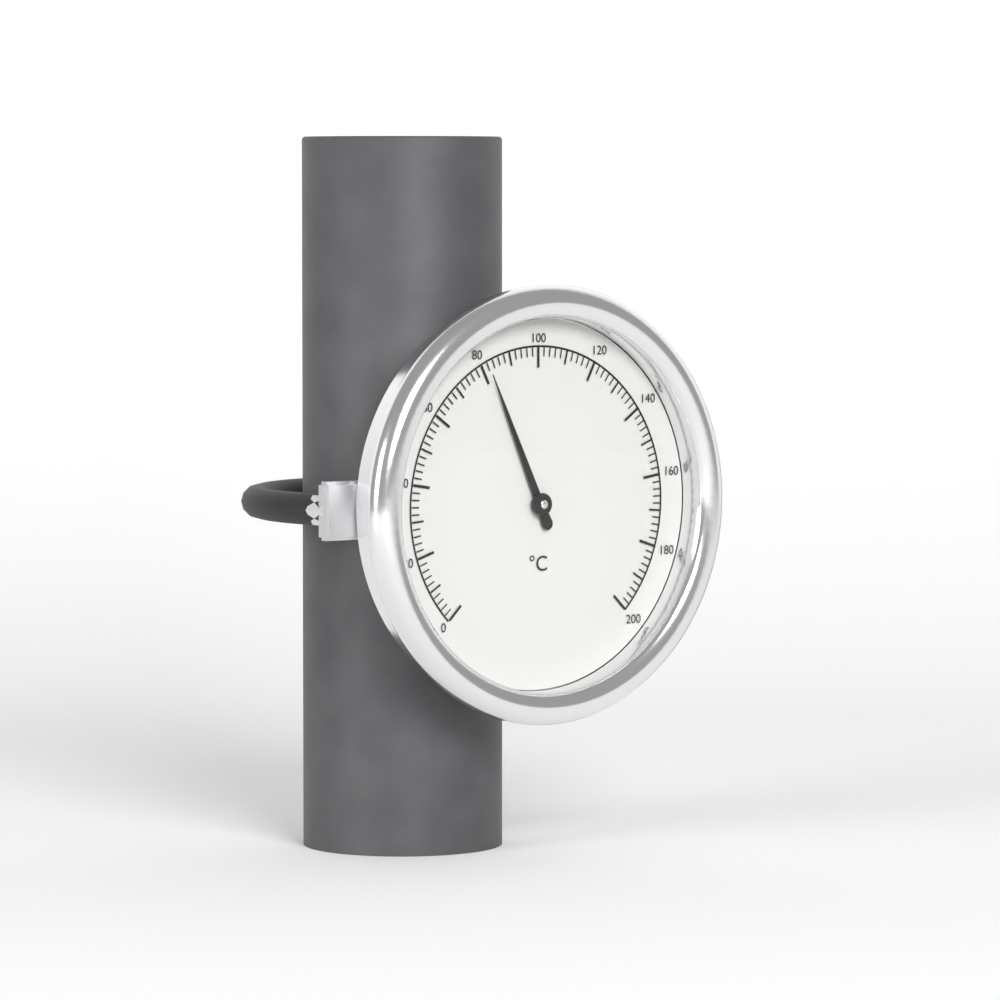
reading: 82 °C
